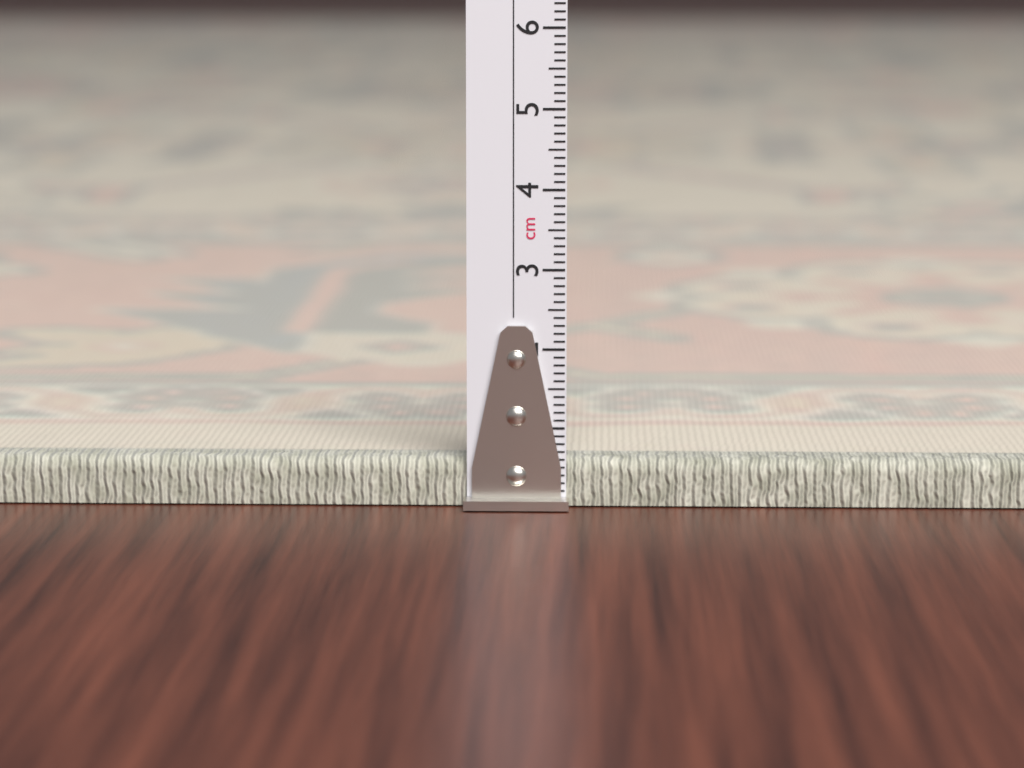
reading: 0.6 cm
